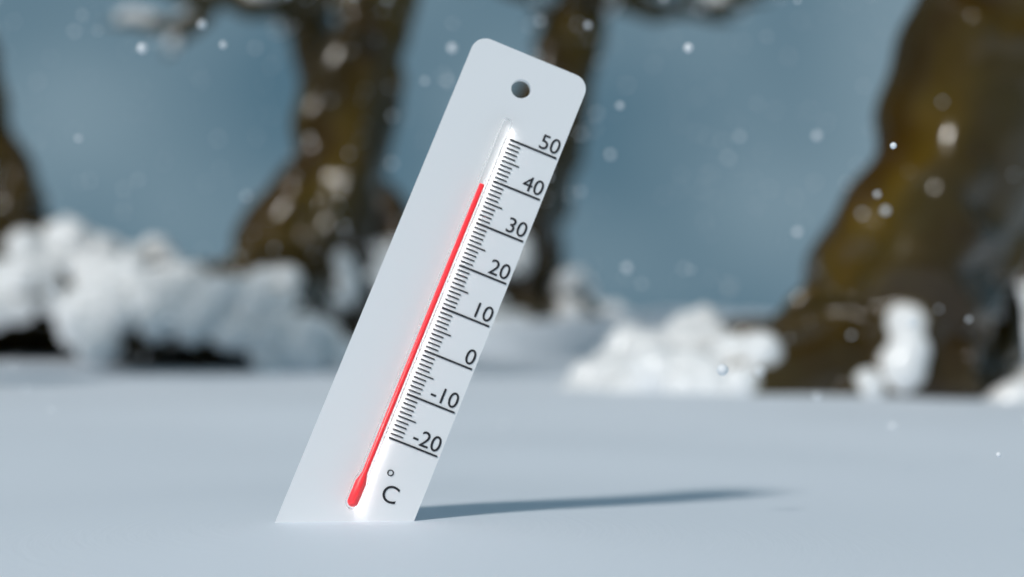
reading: 38 °C
